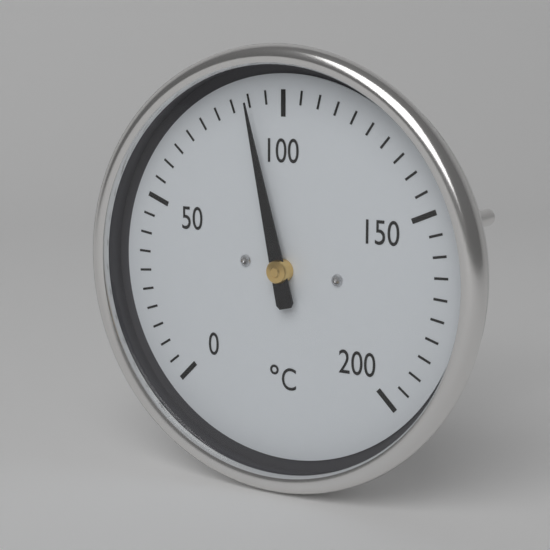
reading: 90 °C
